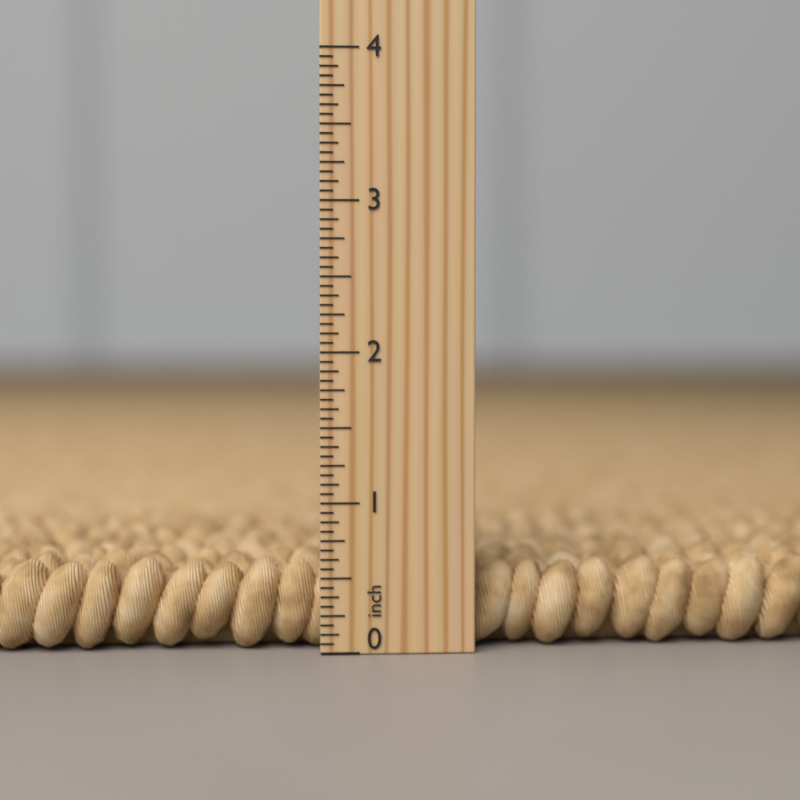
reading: 0.6250 inch
